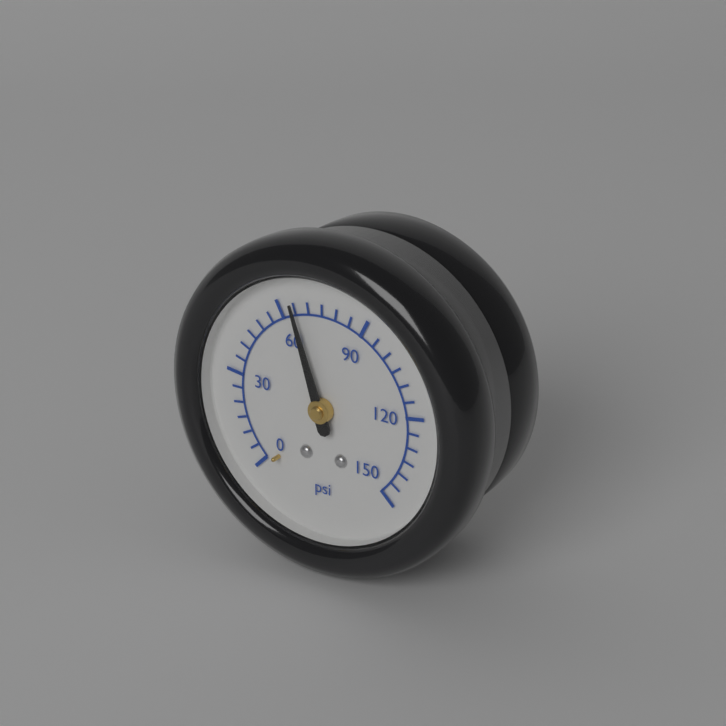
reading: 65 psi
